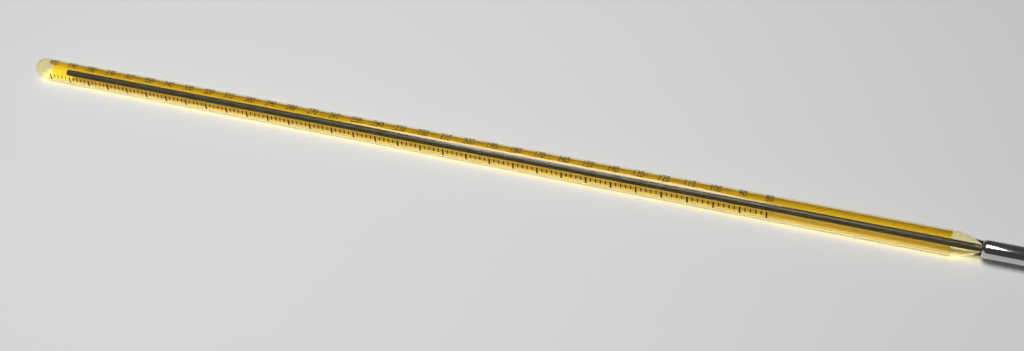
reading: 394 (no unit)
